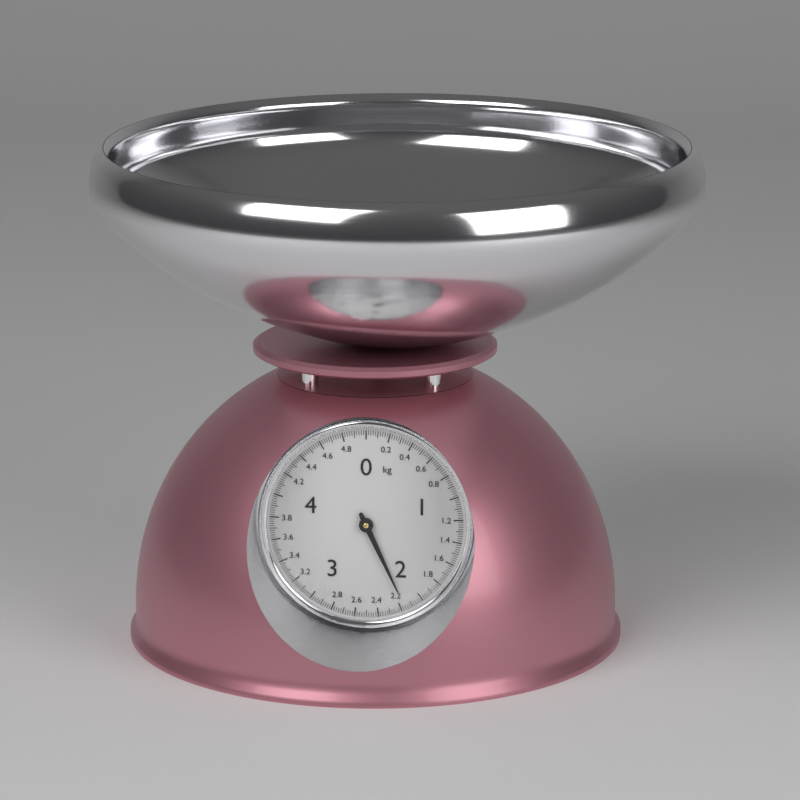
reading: 2.16 kg
